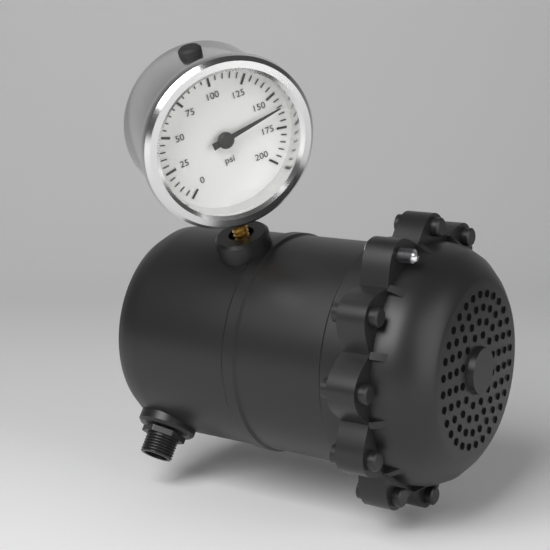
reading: 160 psi
